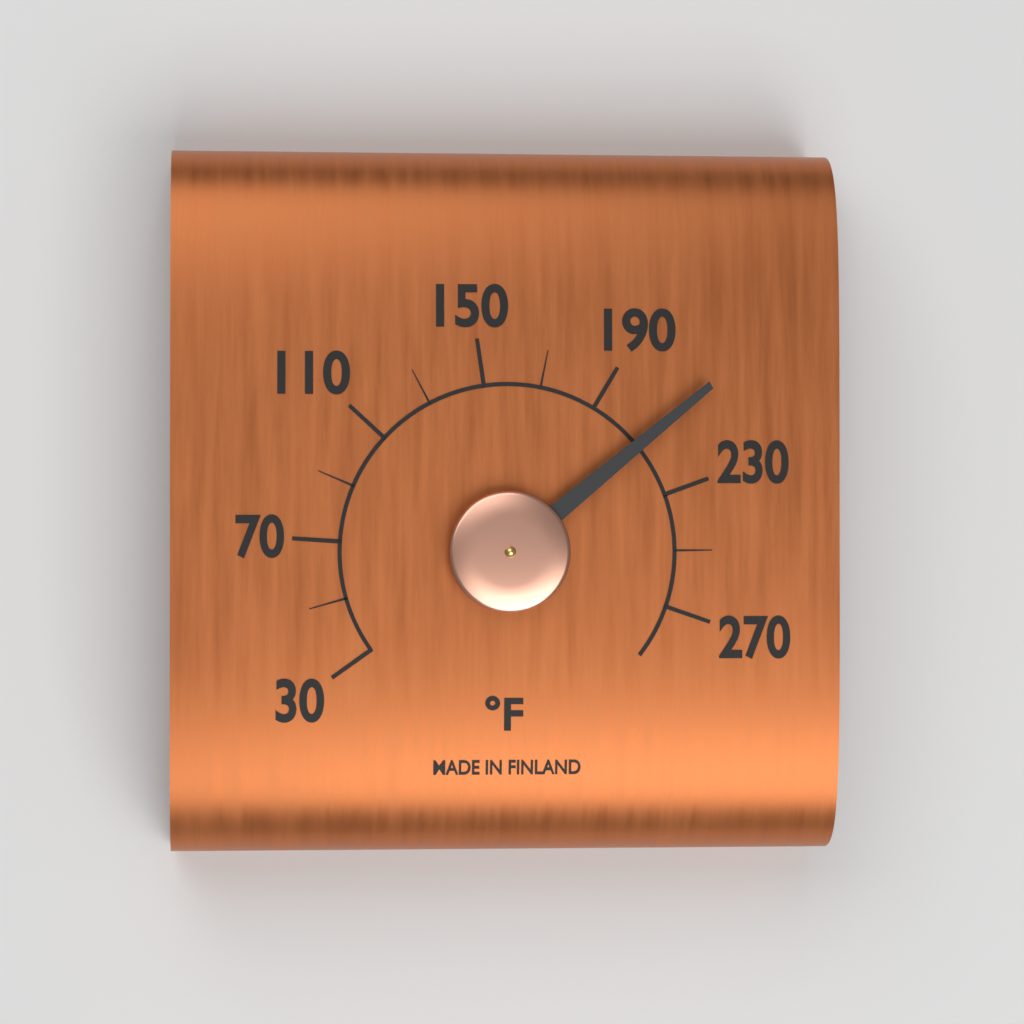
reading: 210 °F
